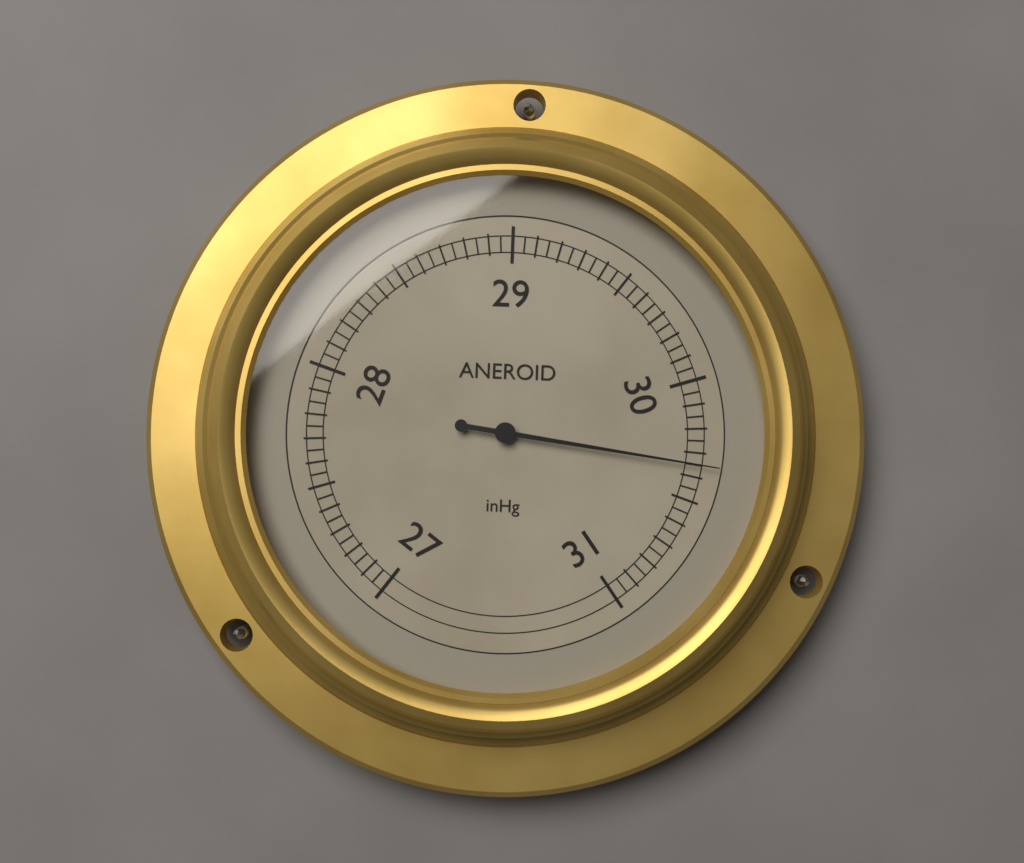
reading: 30.35 inHg
